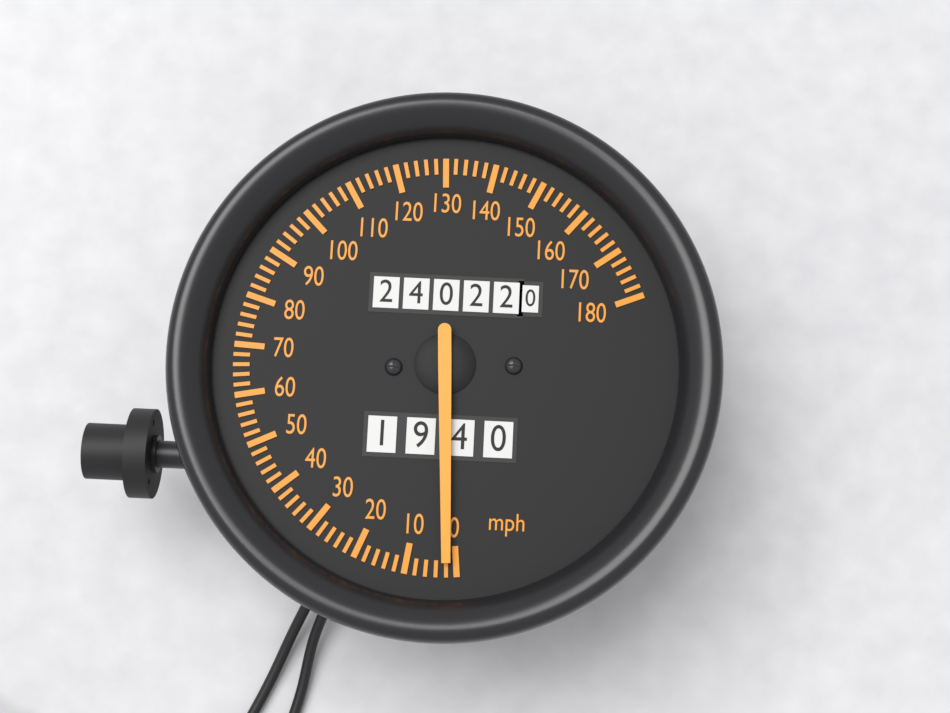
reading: 2 mph
